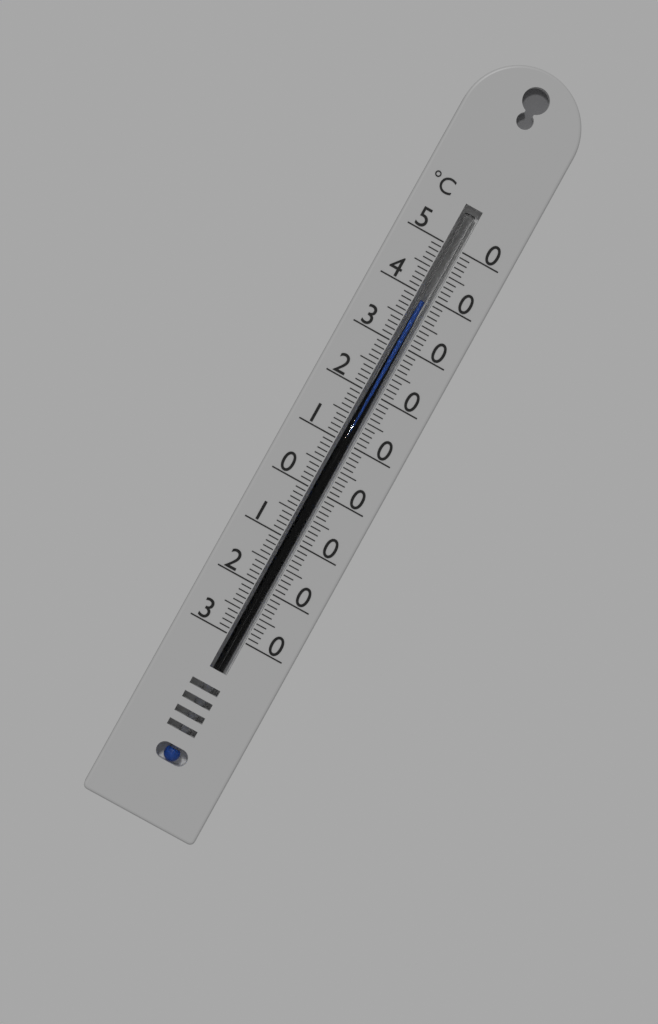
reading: 39 °C
